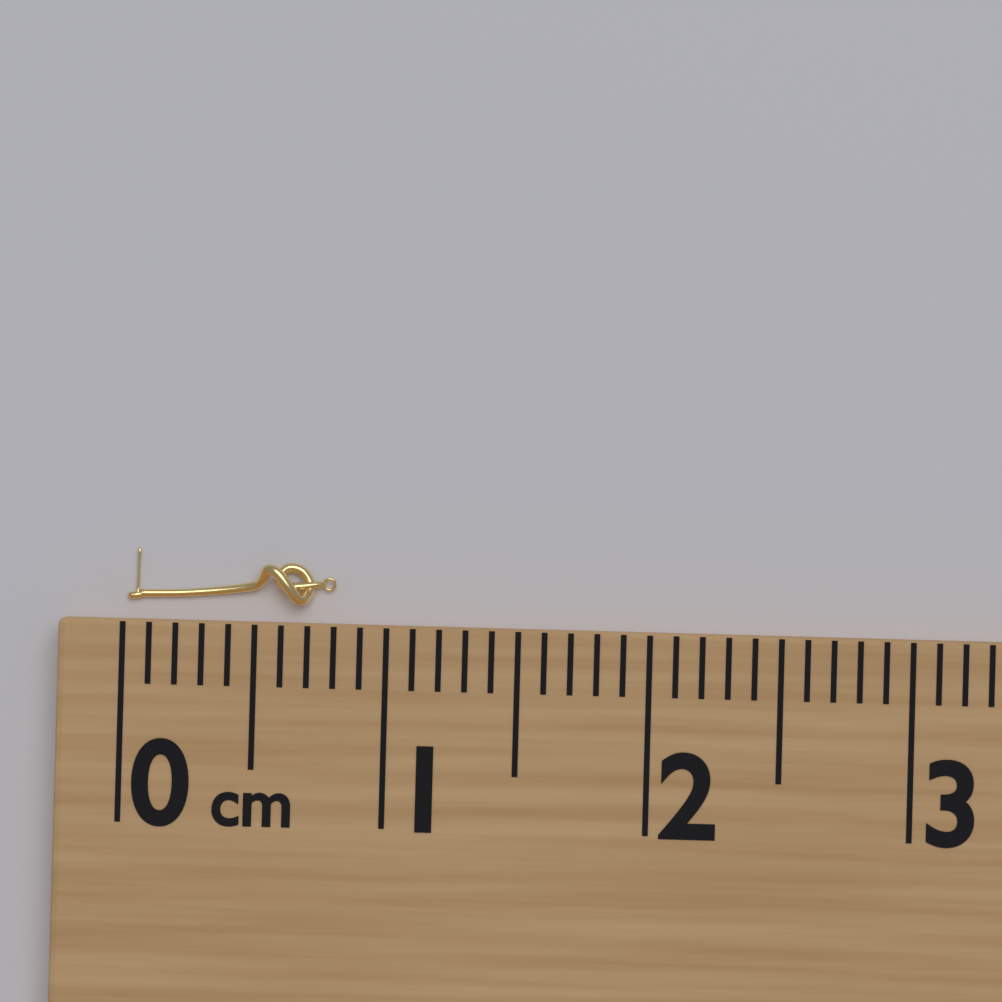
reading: 0.8 cm
